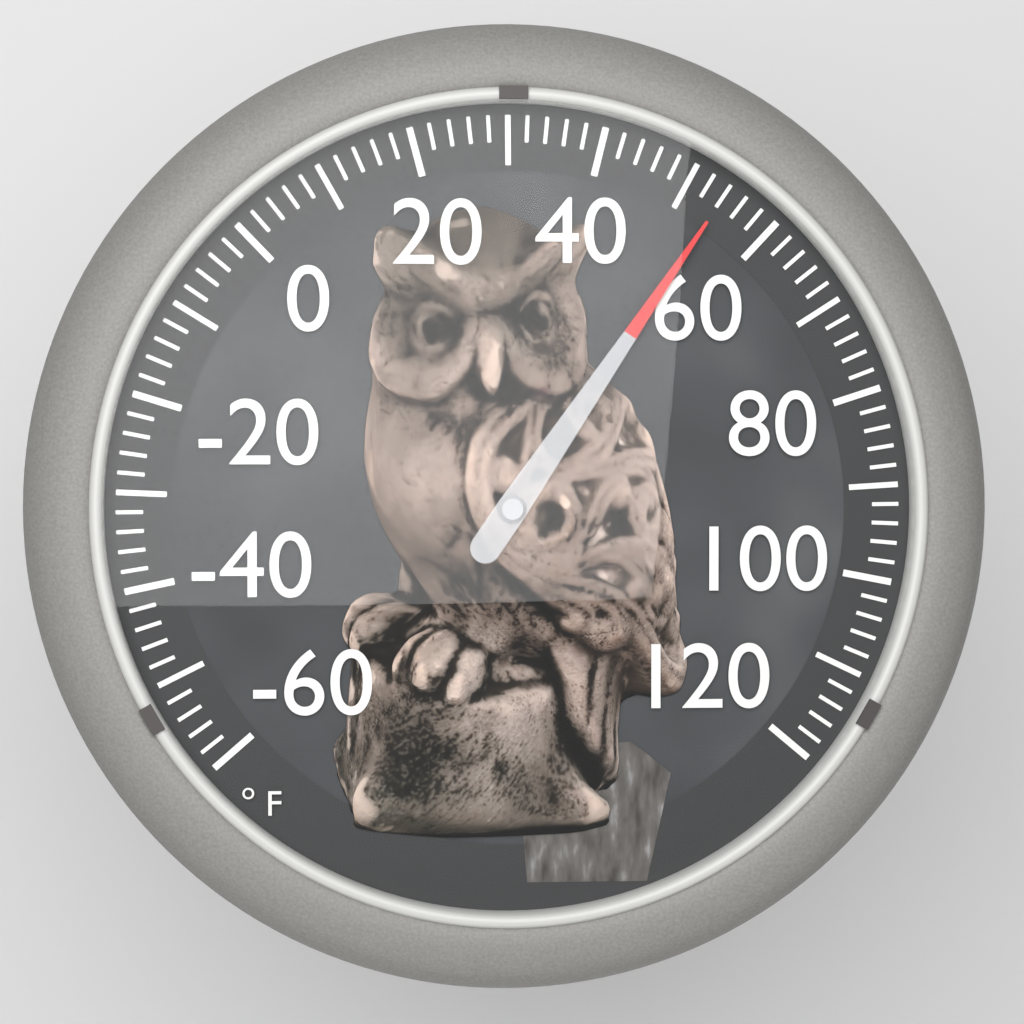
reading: 54 °F
